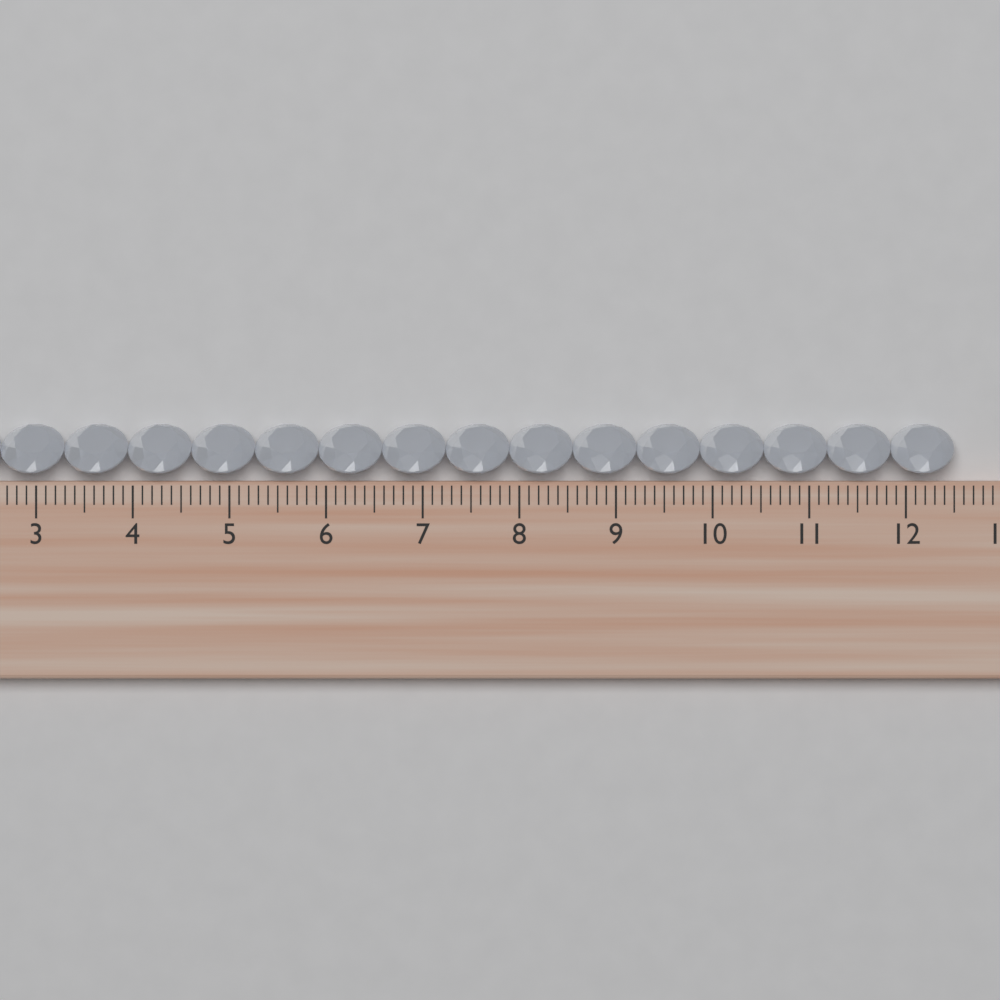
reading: 12.5 cm
